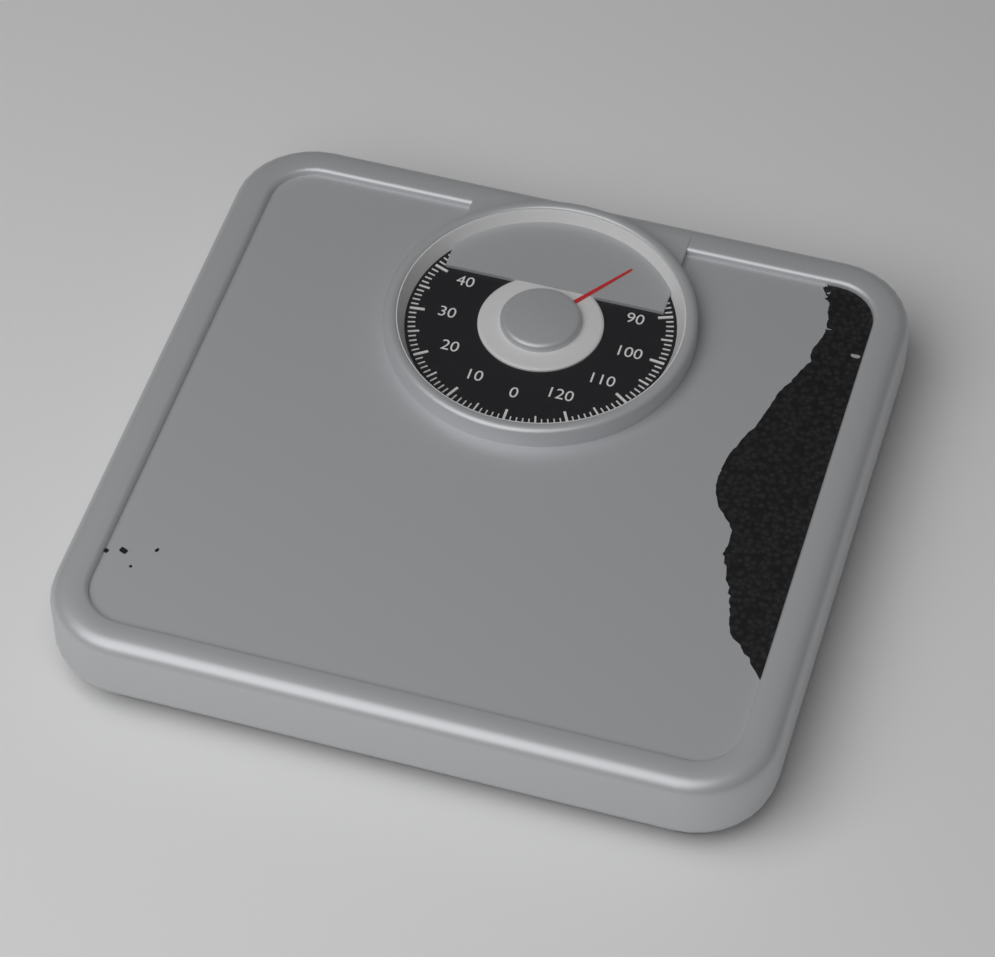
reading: 78 kg
